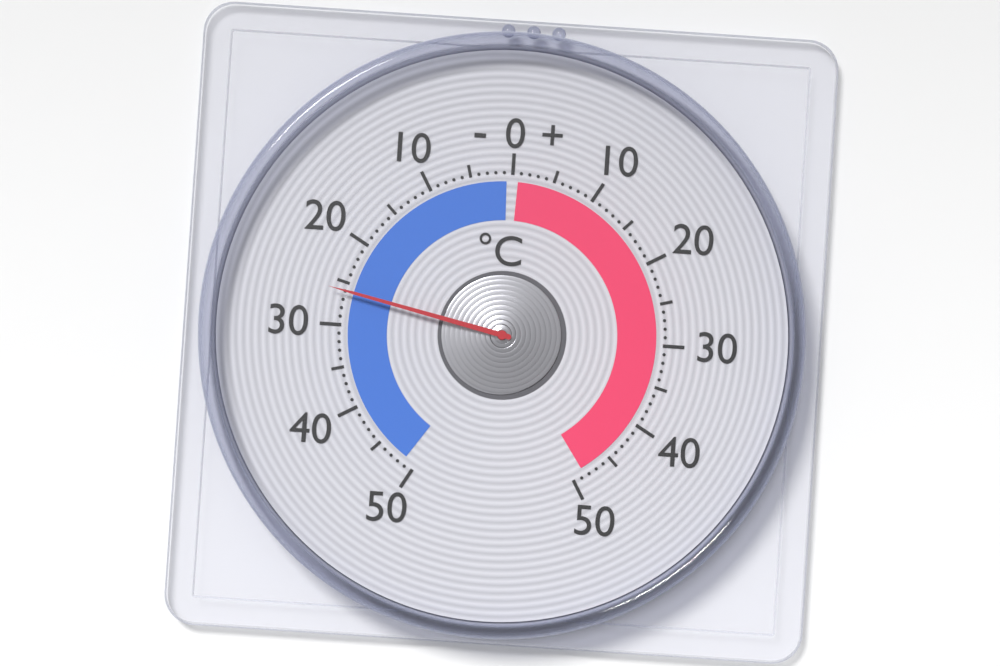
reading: -26 °C
